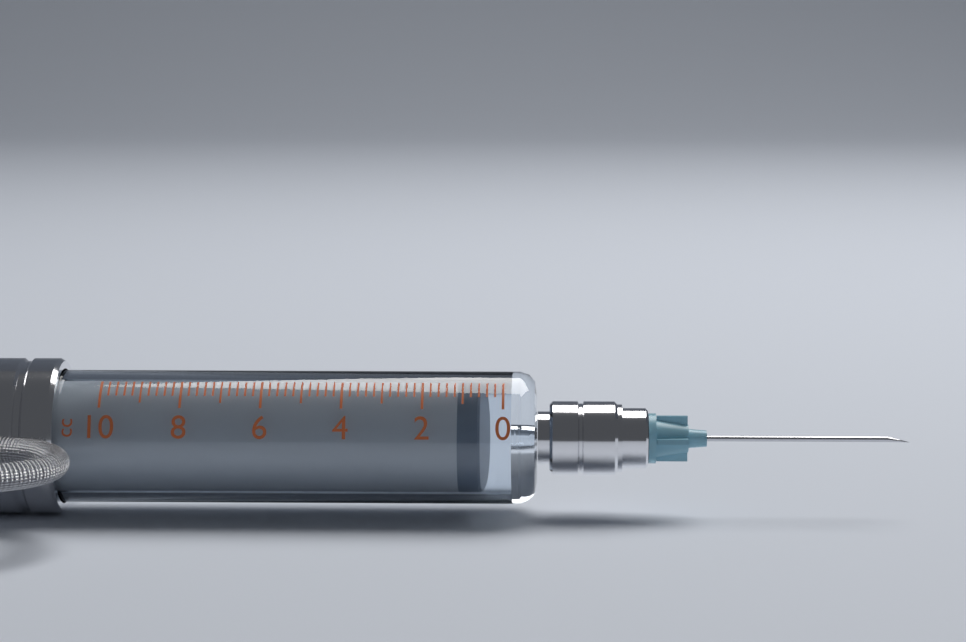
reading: 0.6 cc
